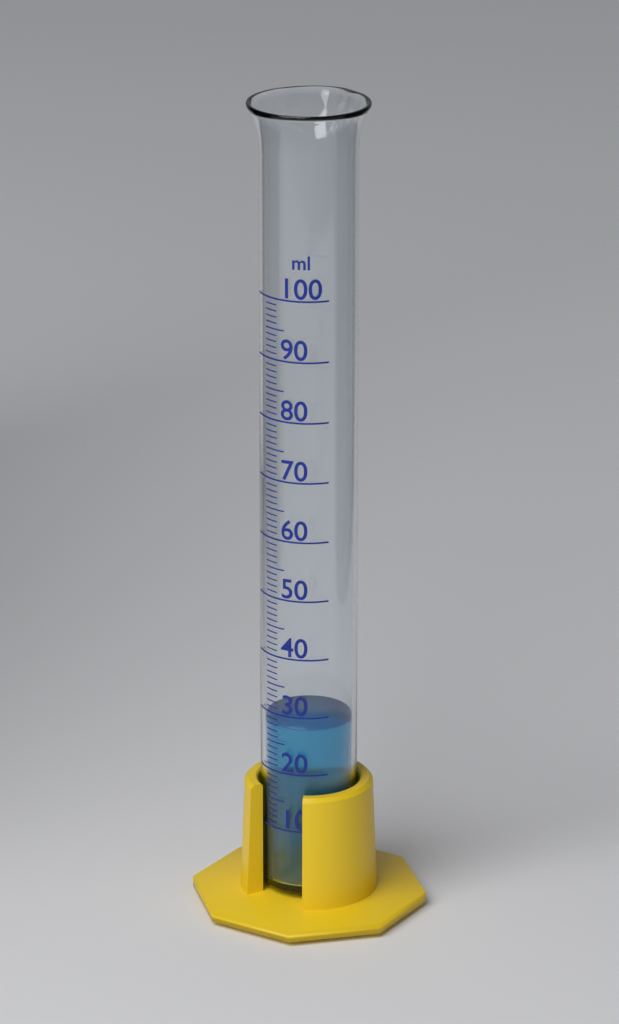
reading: 28 ml
